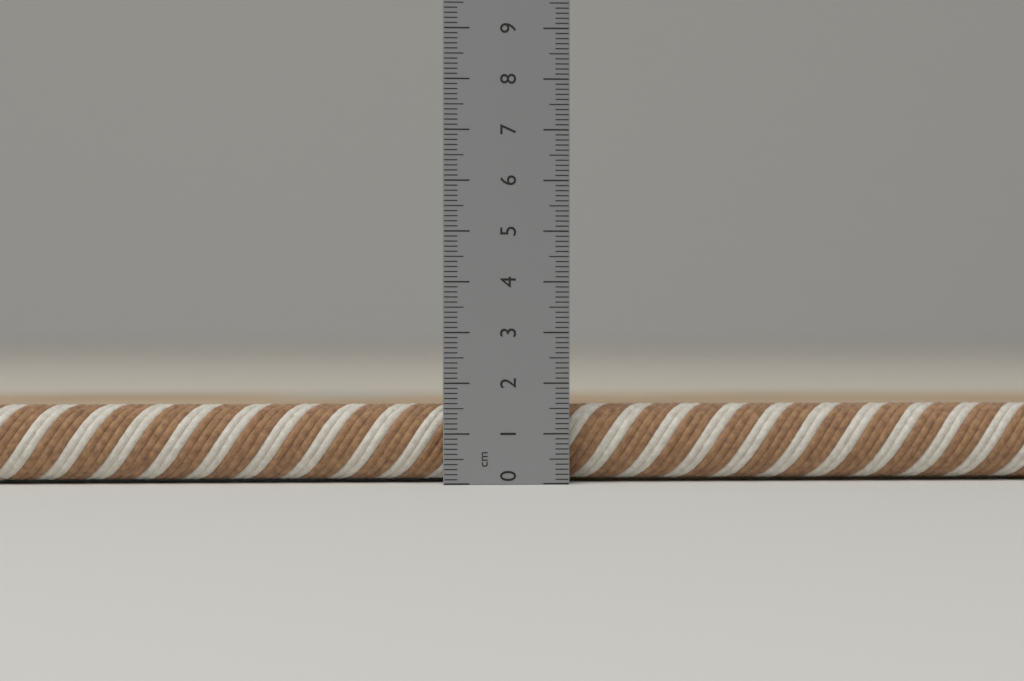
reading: 1.4 cm
